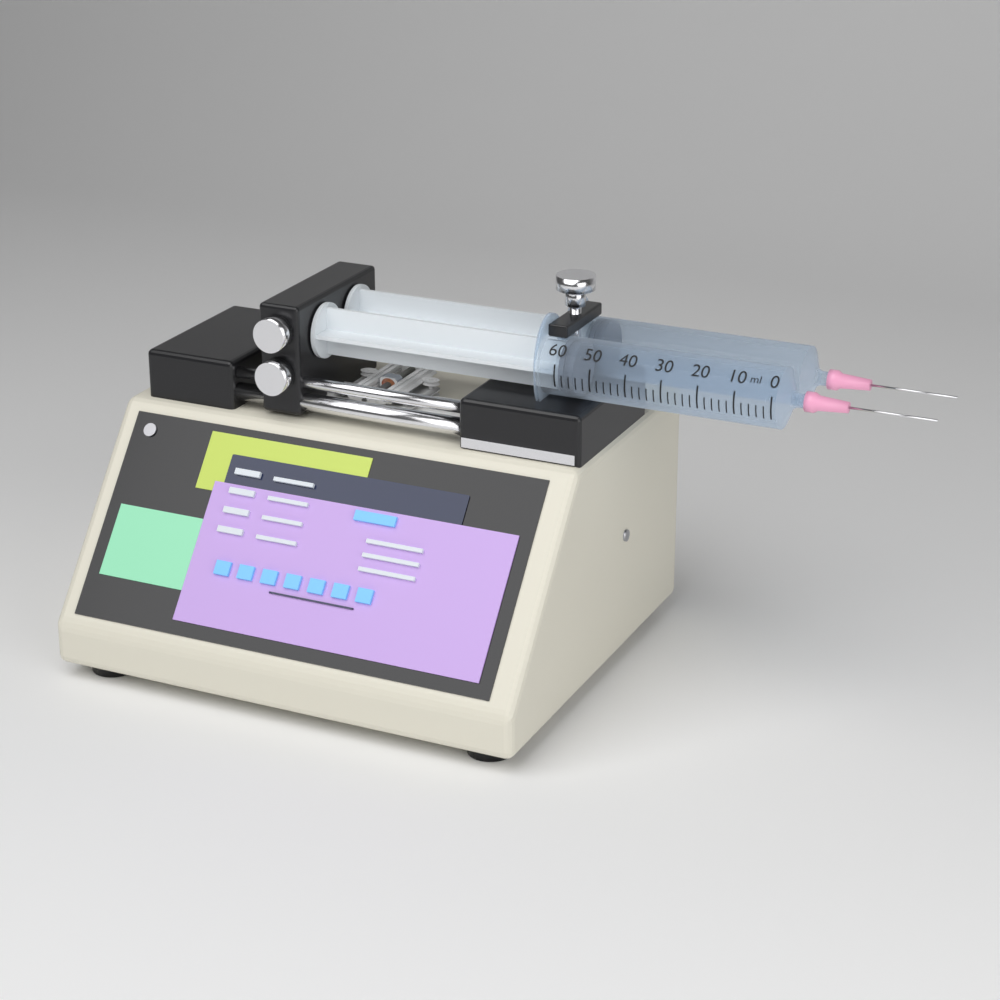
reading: 55 ml
